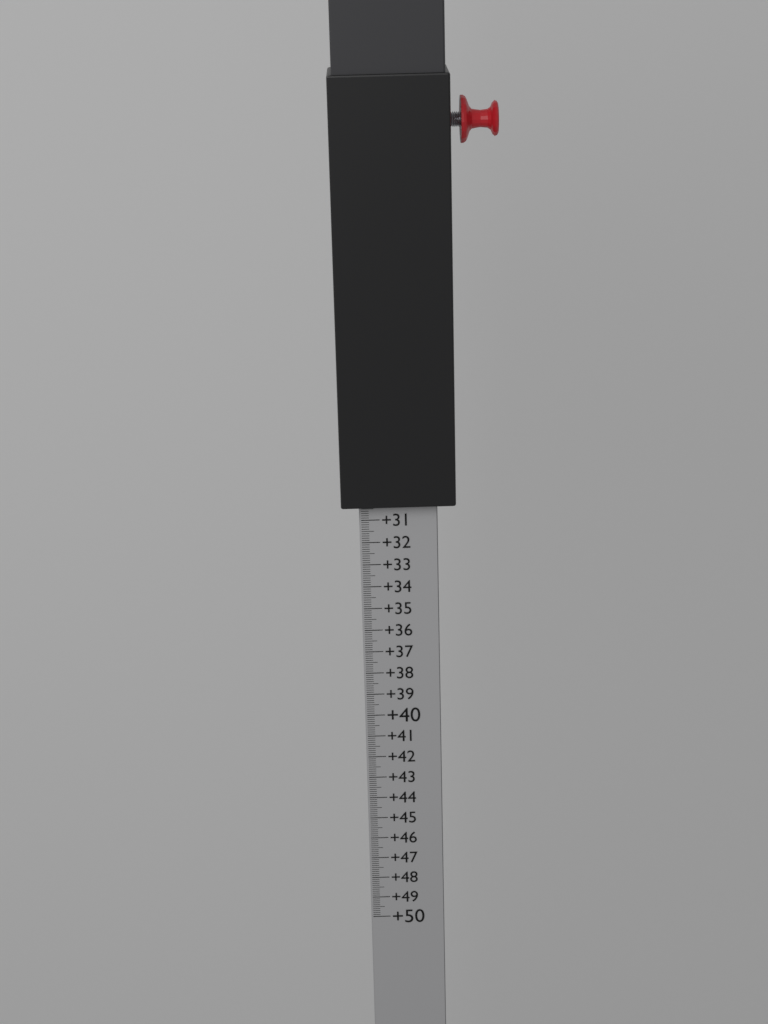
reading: 30.3 (no unit)
